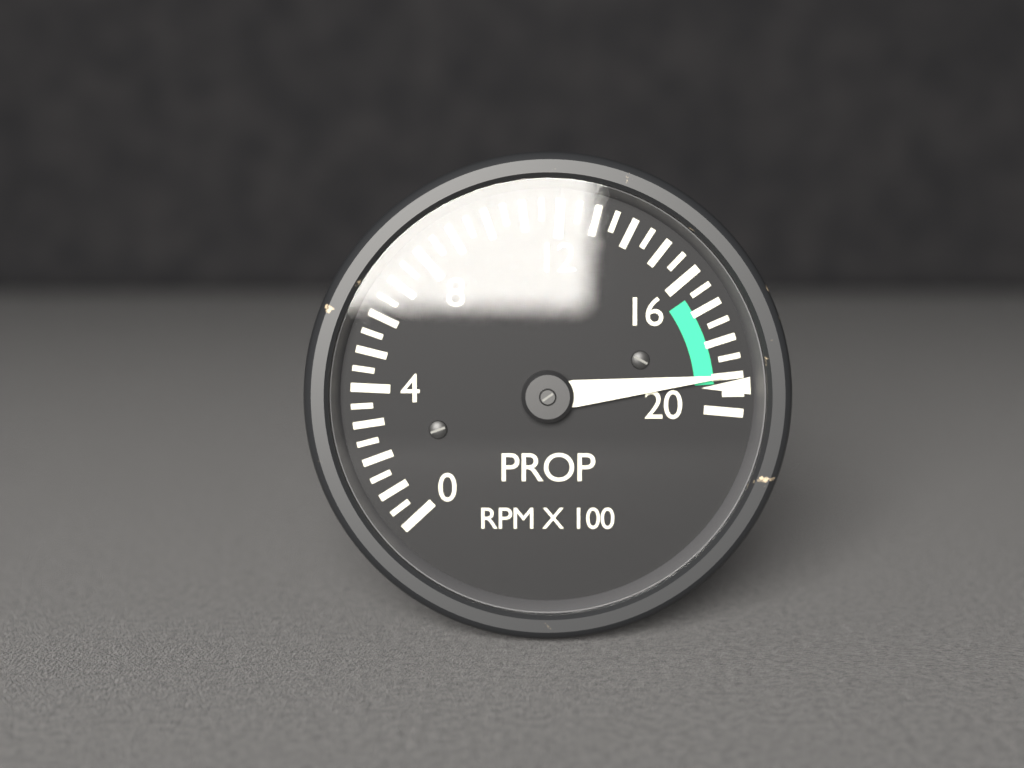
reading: 19.0 RPM X 100
